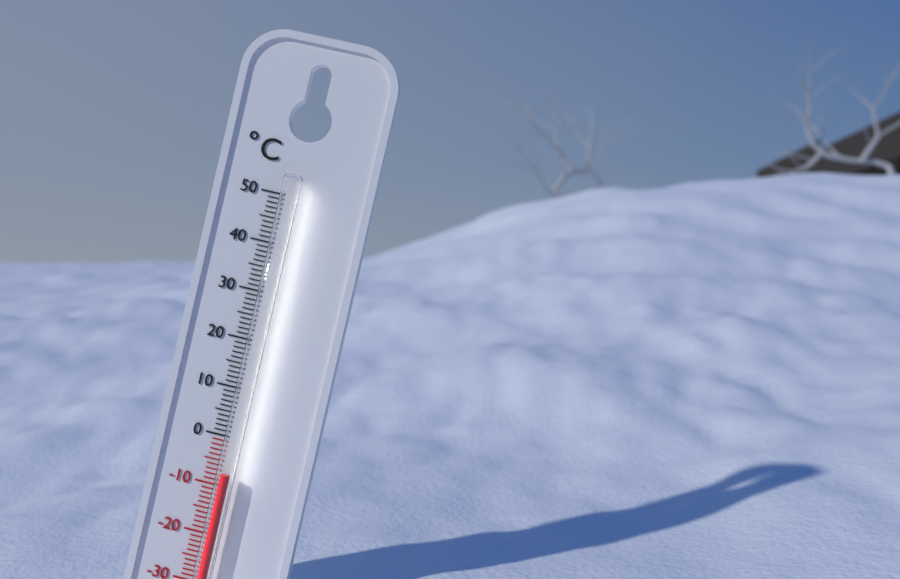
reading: -7 °C
